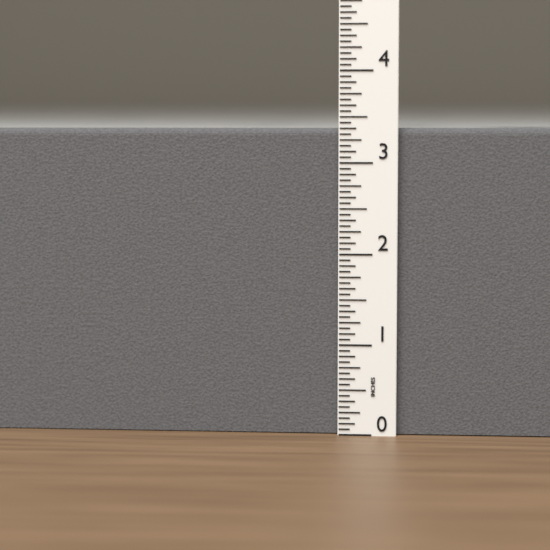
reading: 3.3750 in
